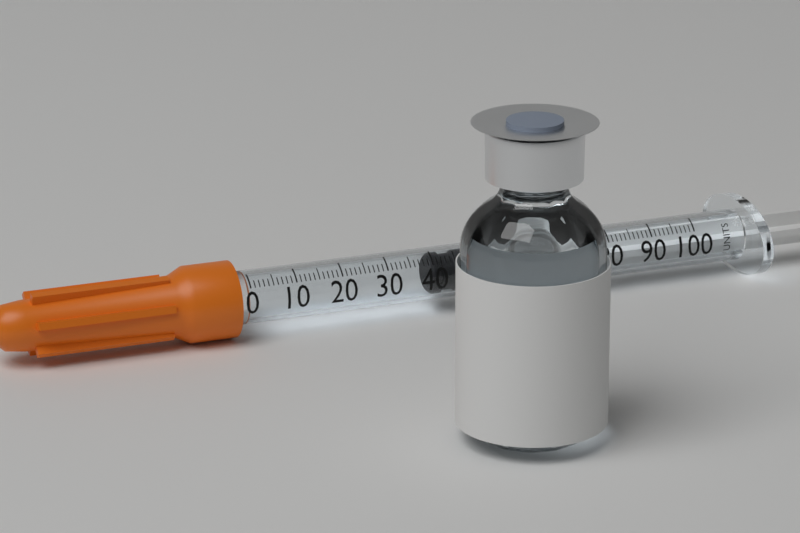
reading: 40 units
